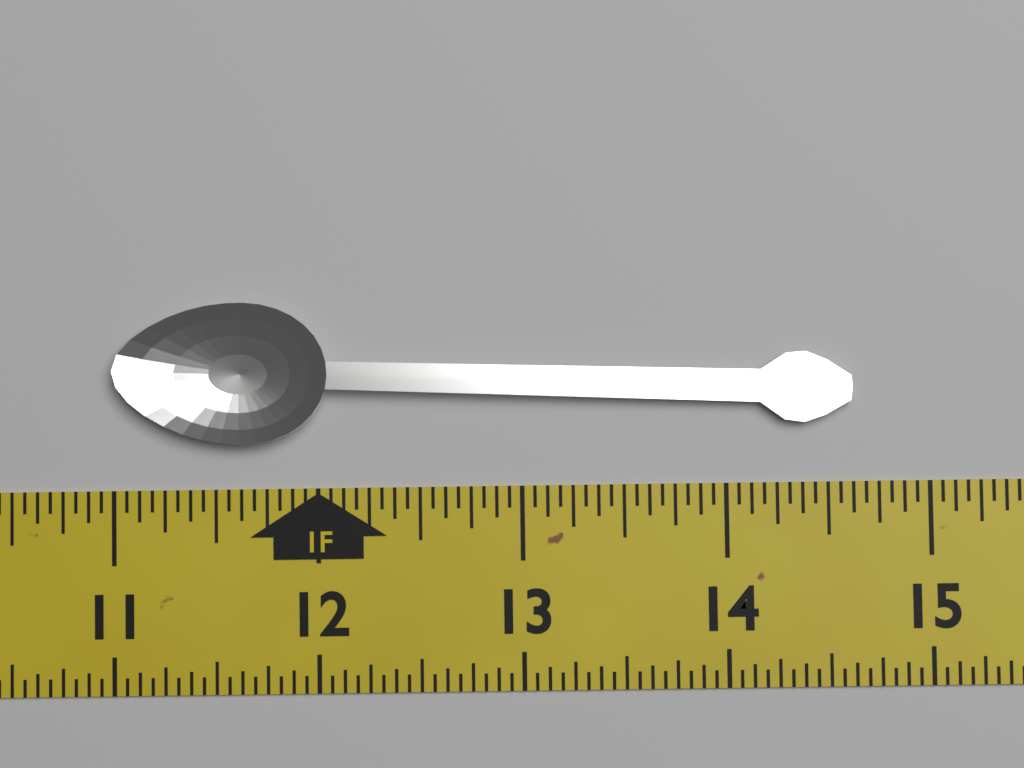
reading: 14.6250 in
